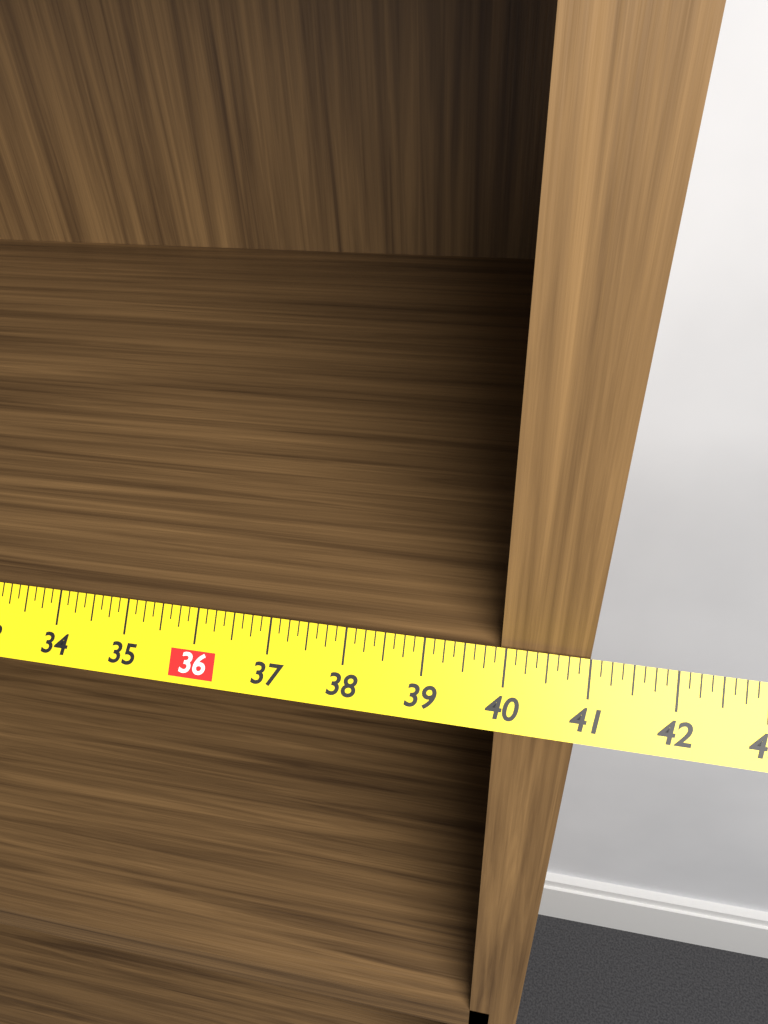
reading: 41.000 in
